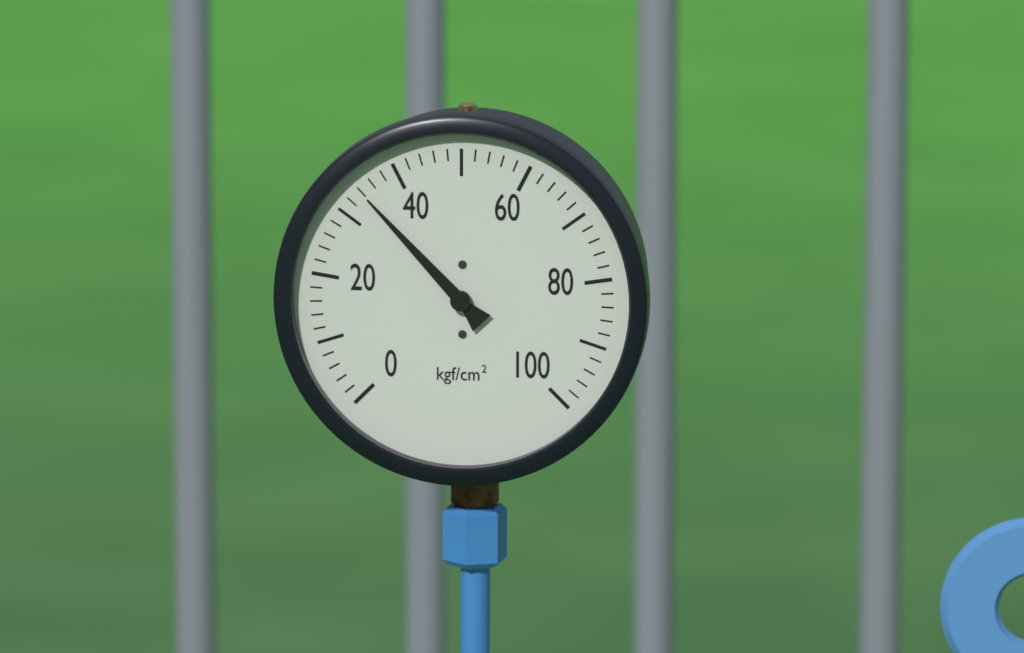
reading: 34 kgf/cm²
